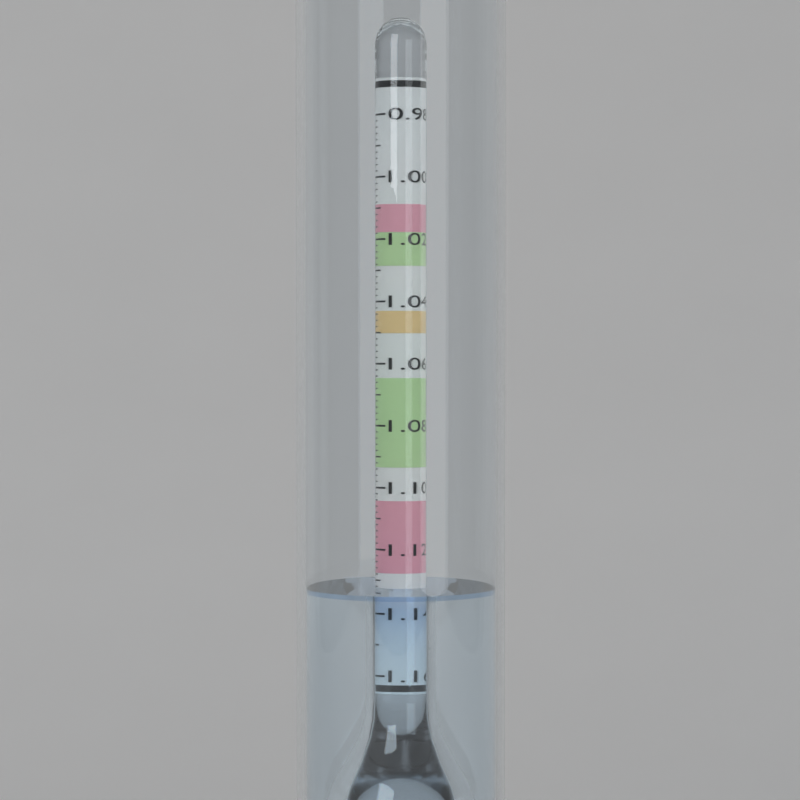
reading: 1.132 (no unit)
